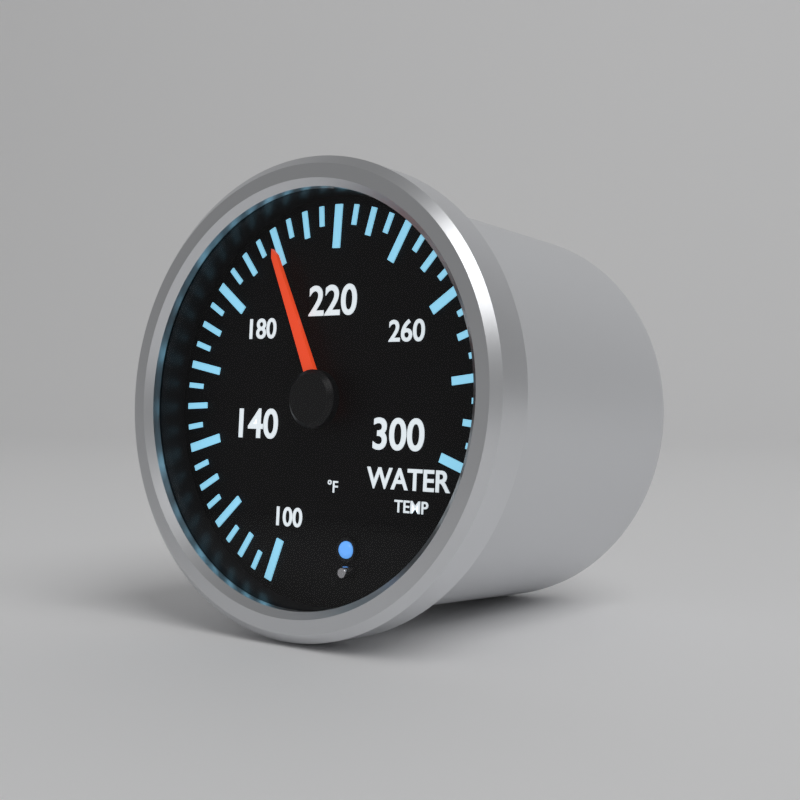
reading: 200 °F
